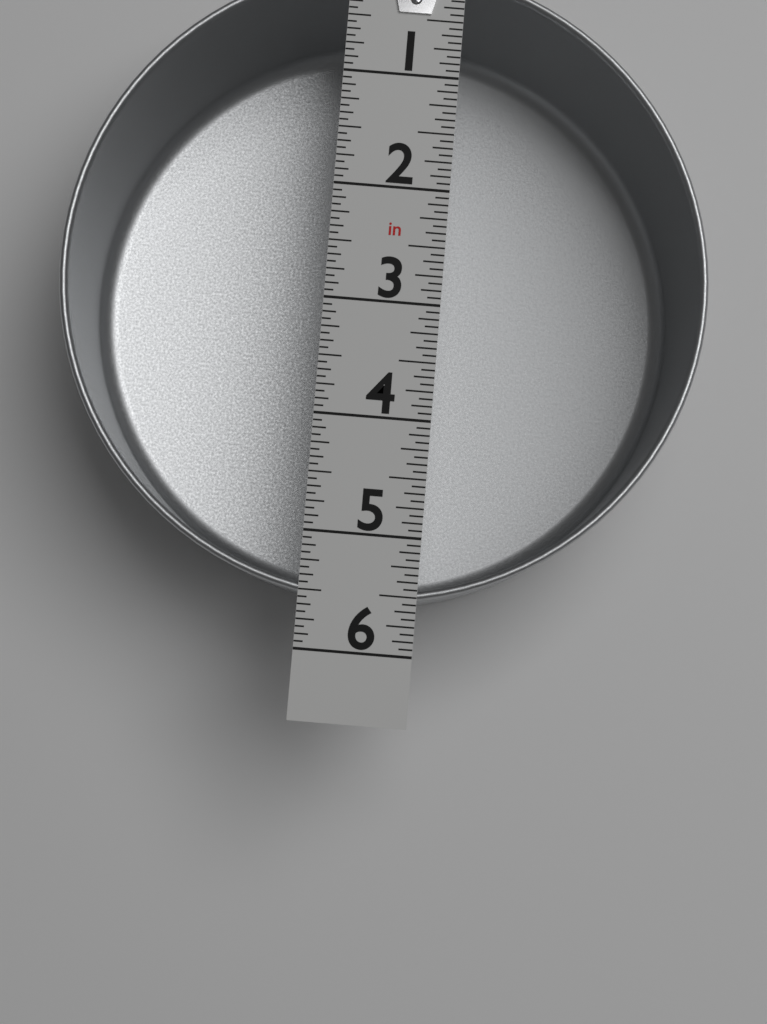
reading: 5.5625 in
